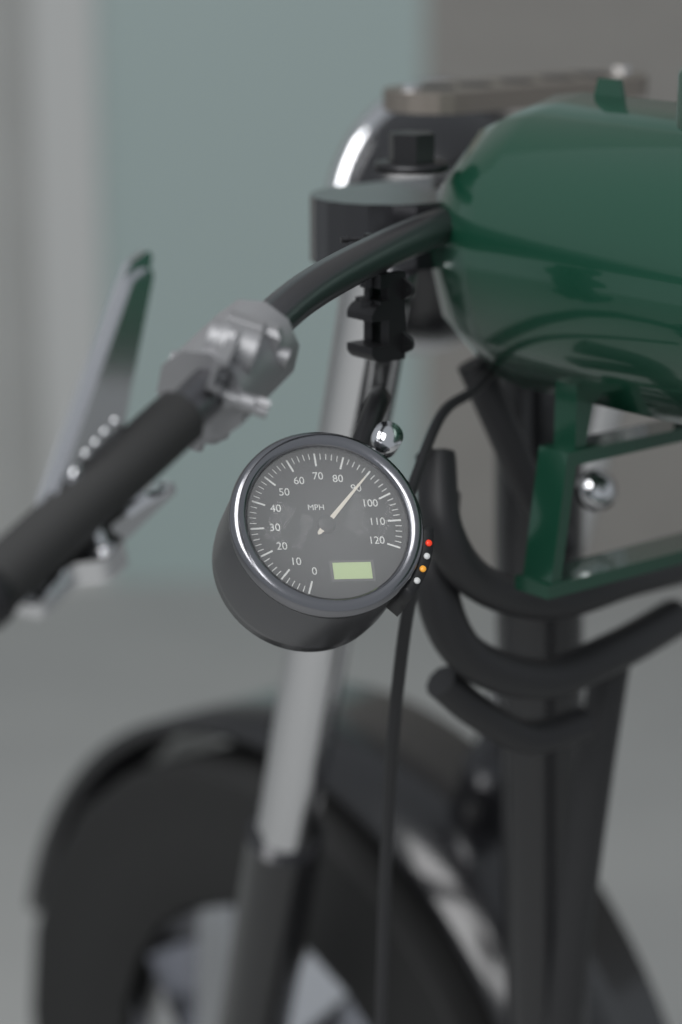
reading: 90 MPH
